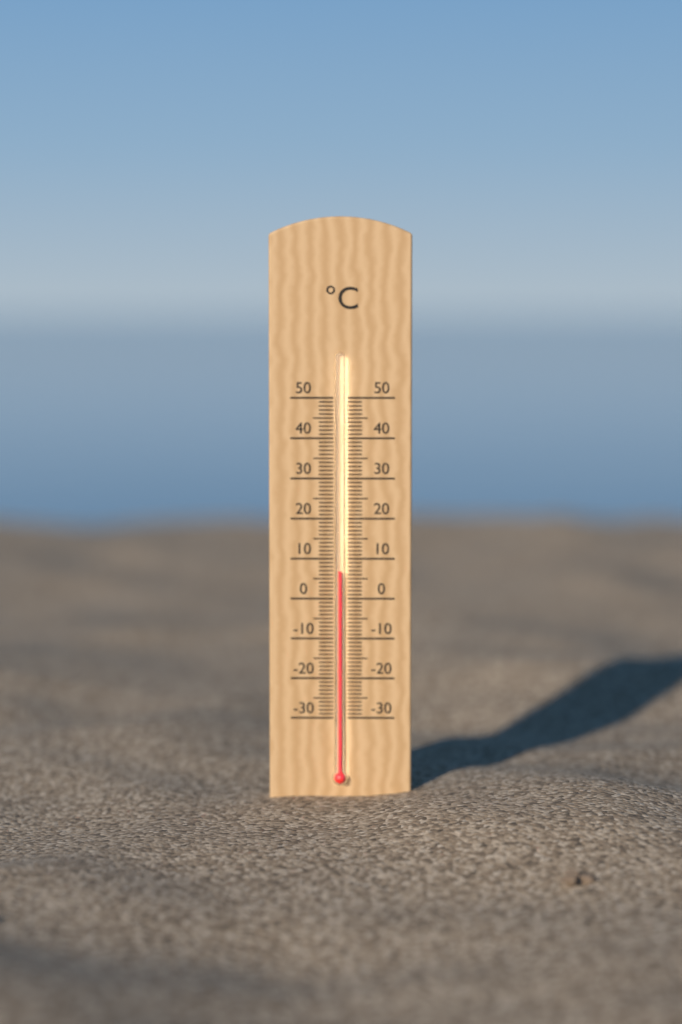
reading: 7 °C
